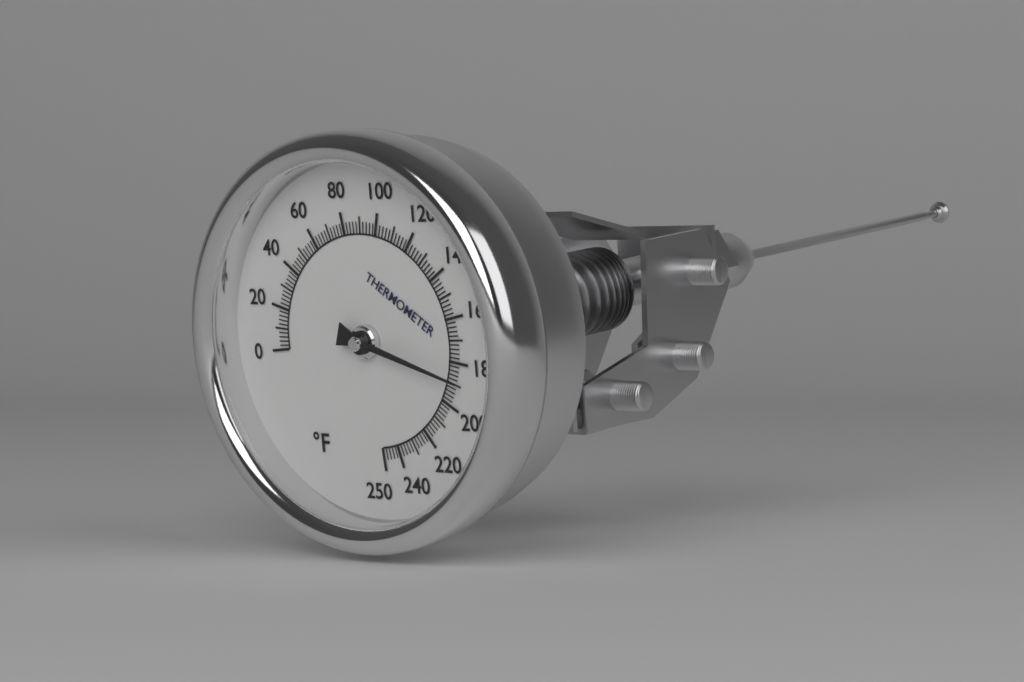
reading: 188 °F
